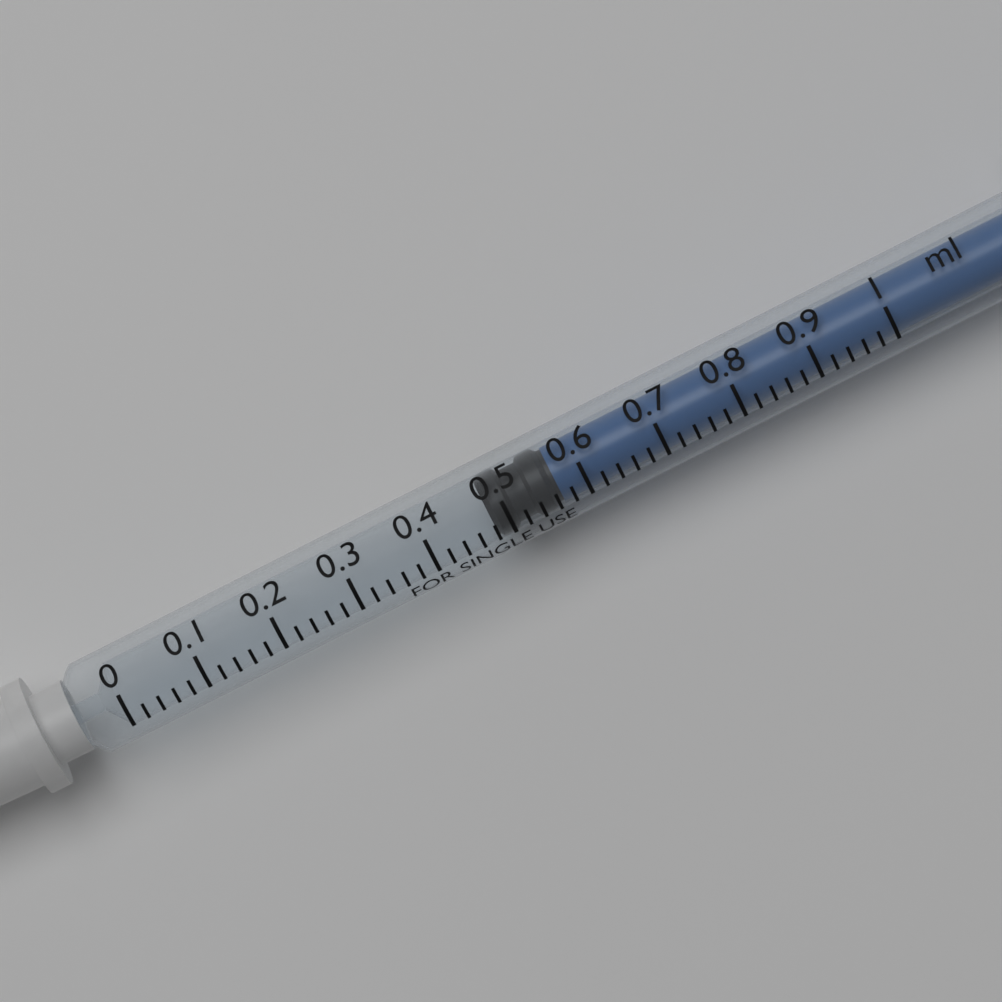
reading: 0.48 ml
